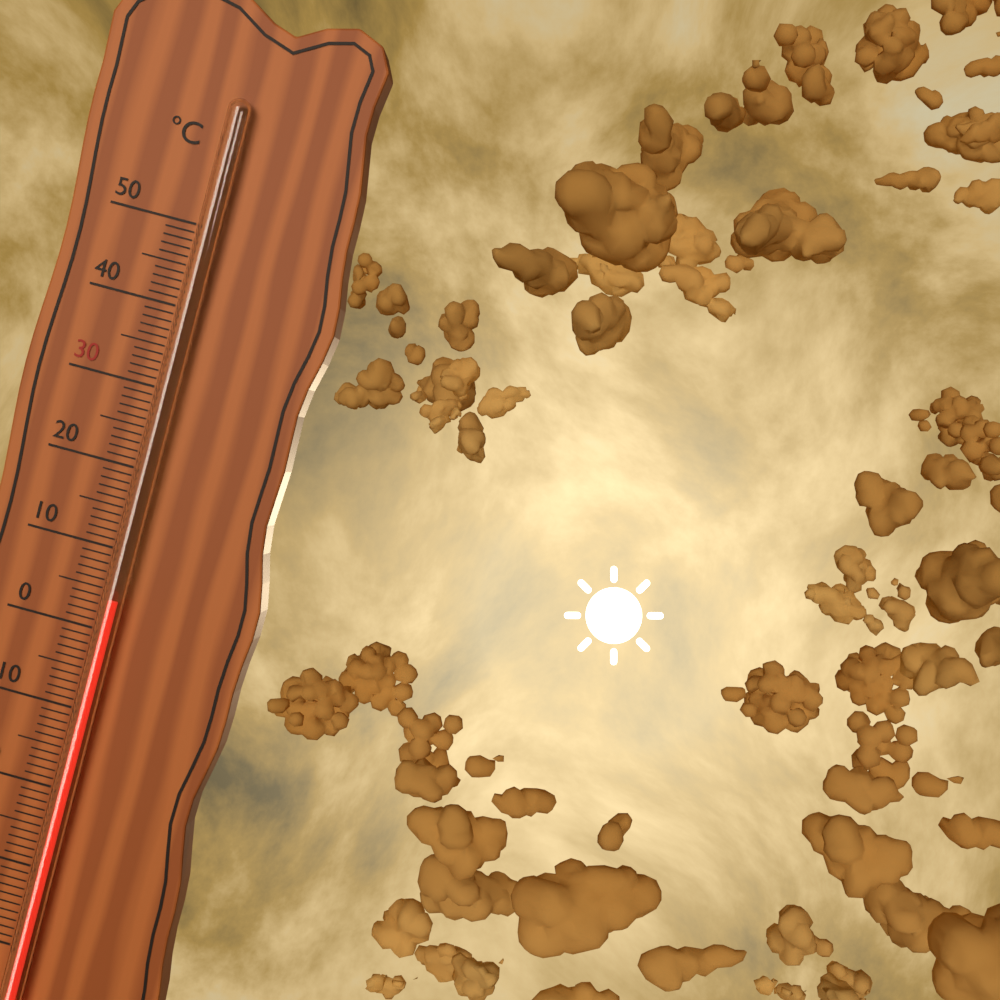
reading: 4 °C
